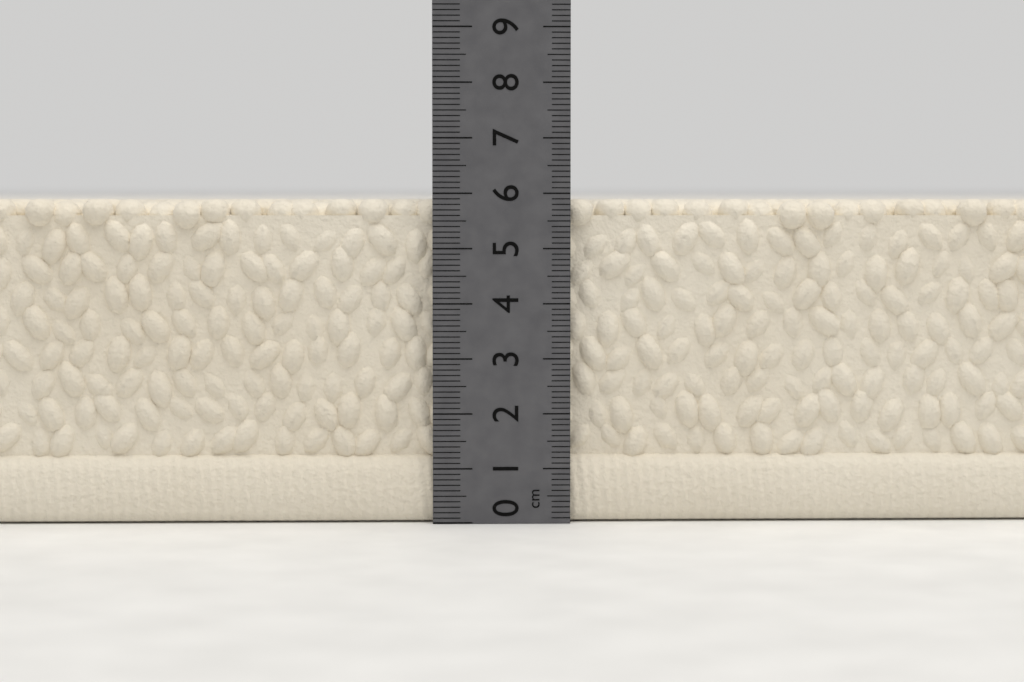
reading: 5.9 cm
